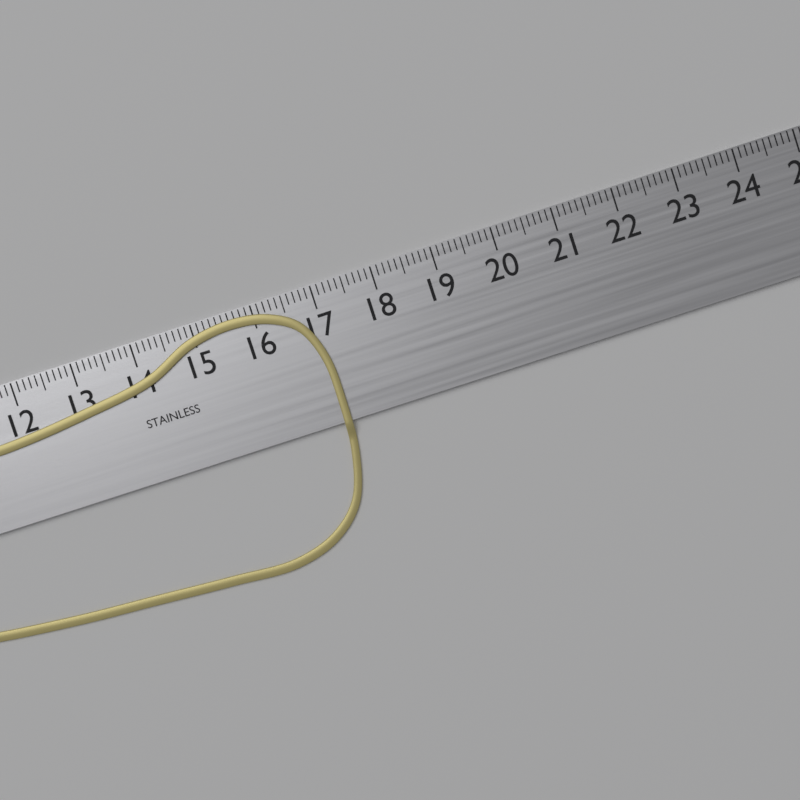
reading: 17.0 cm
